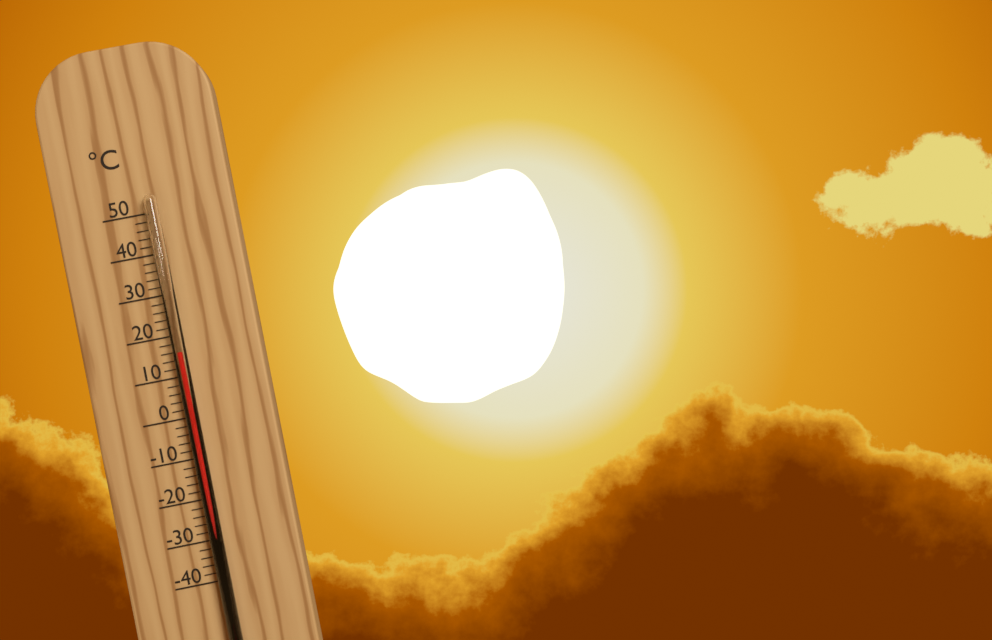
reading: 16 °C
